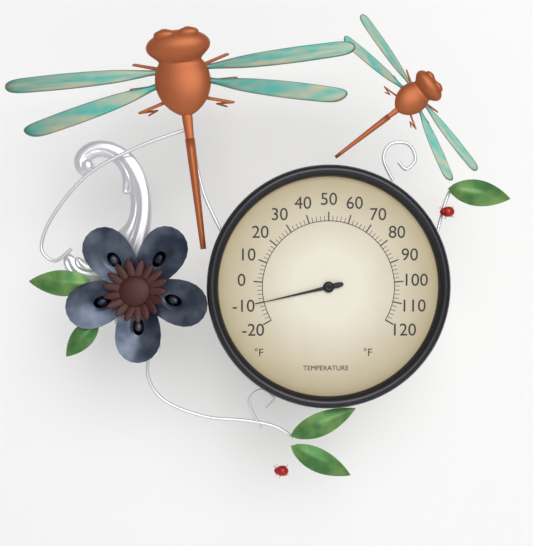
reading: -10 °F
